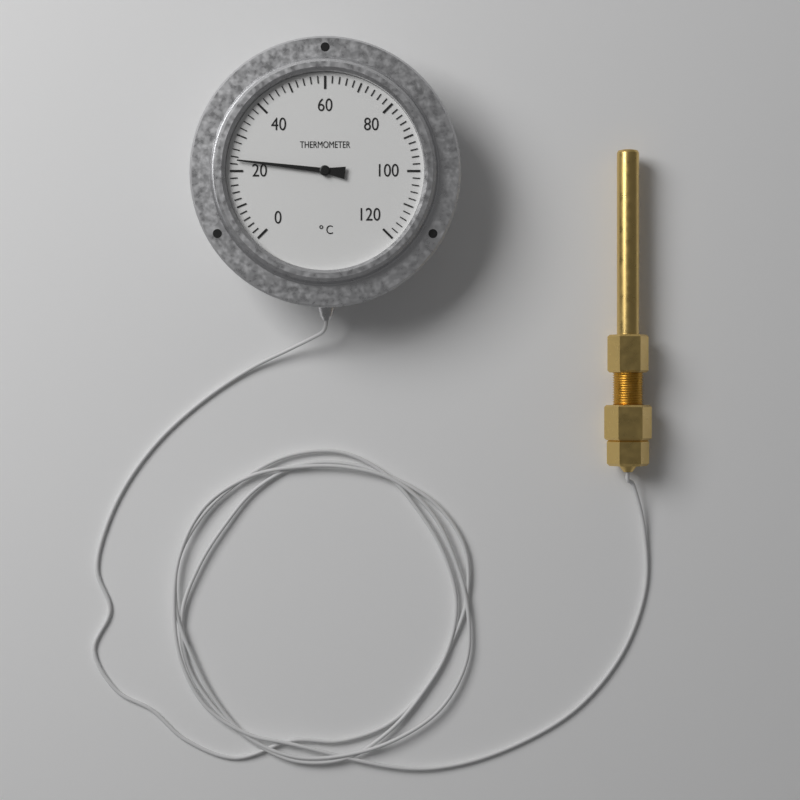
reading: 23 °C
